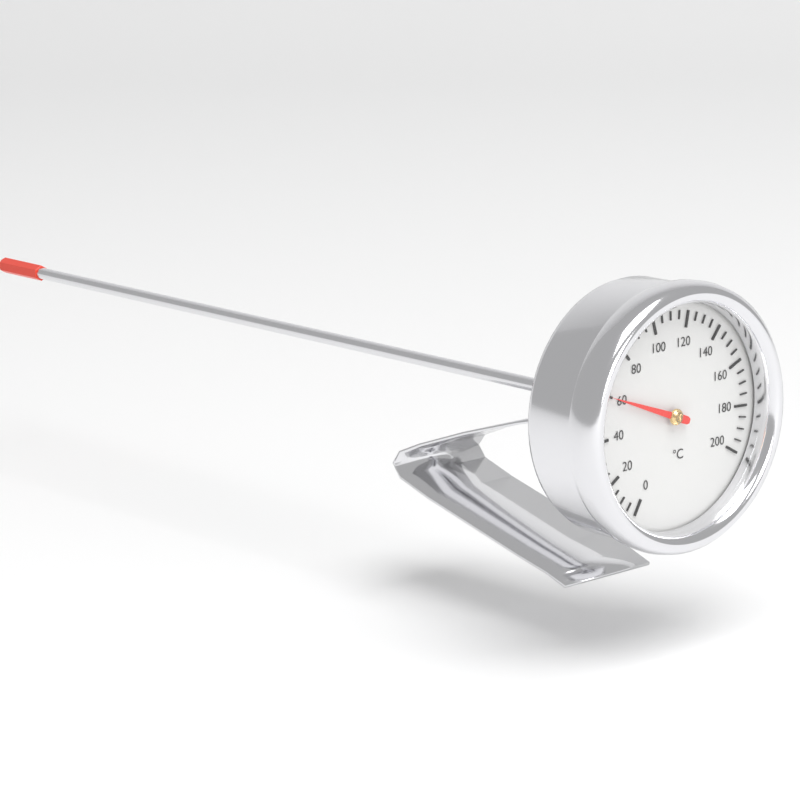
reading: 60 °C
